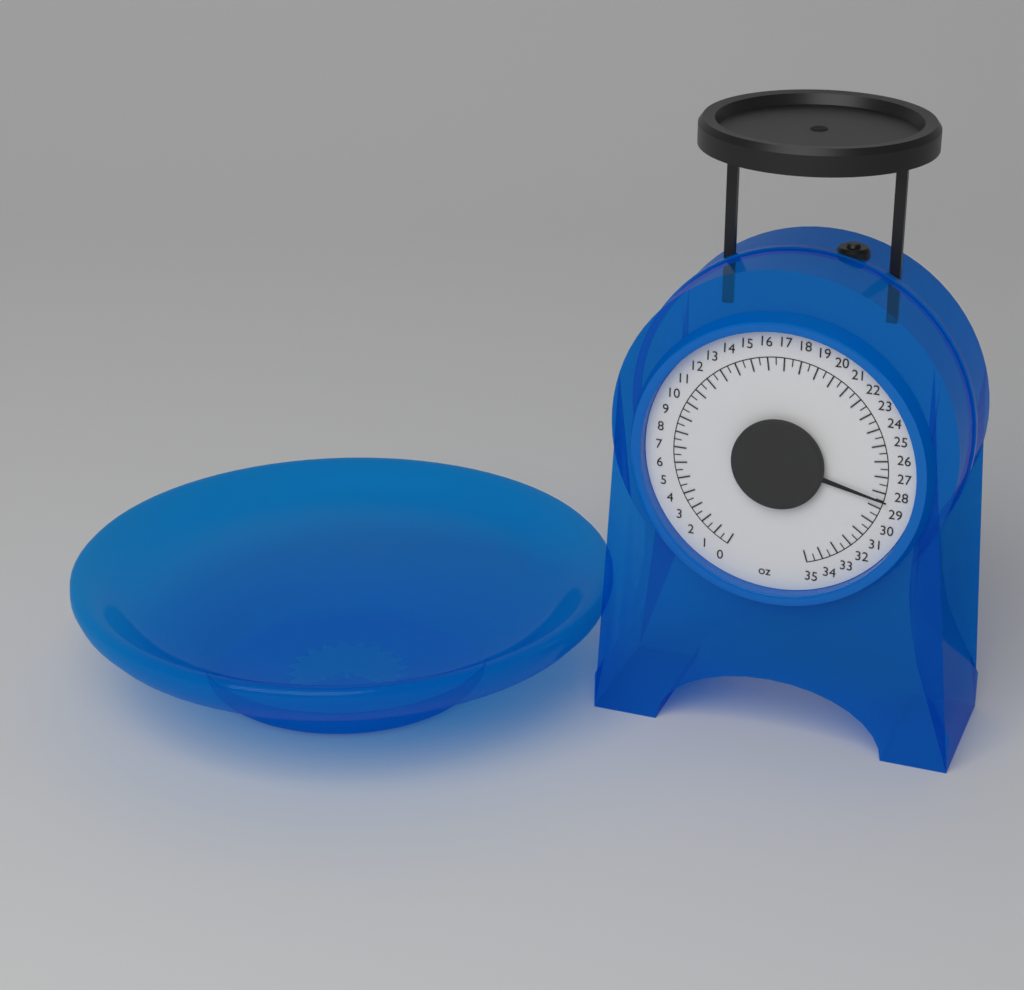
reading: 28.5 oz
